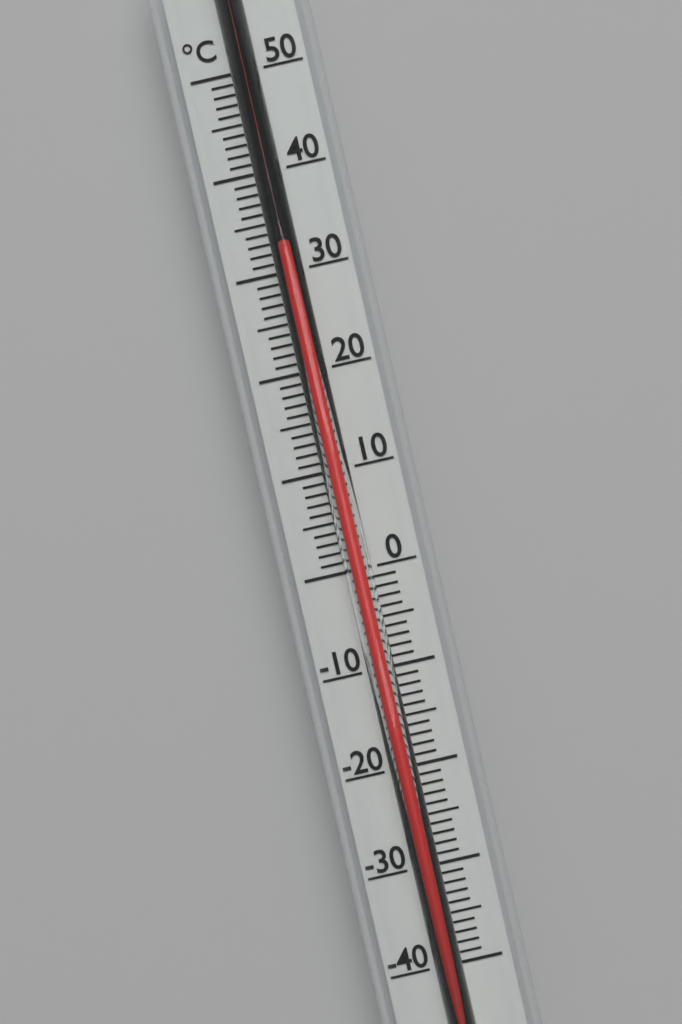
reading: 32 °C
